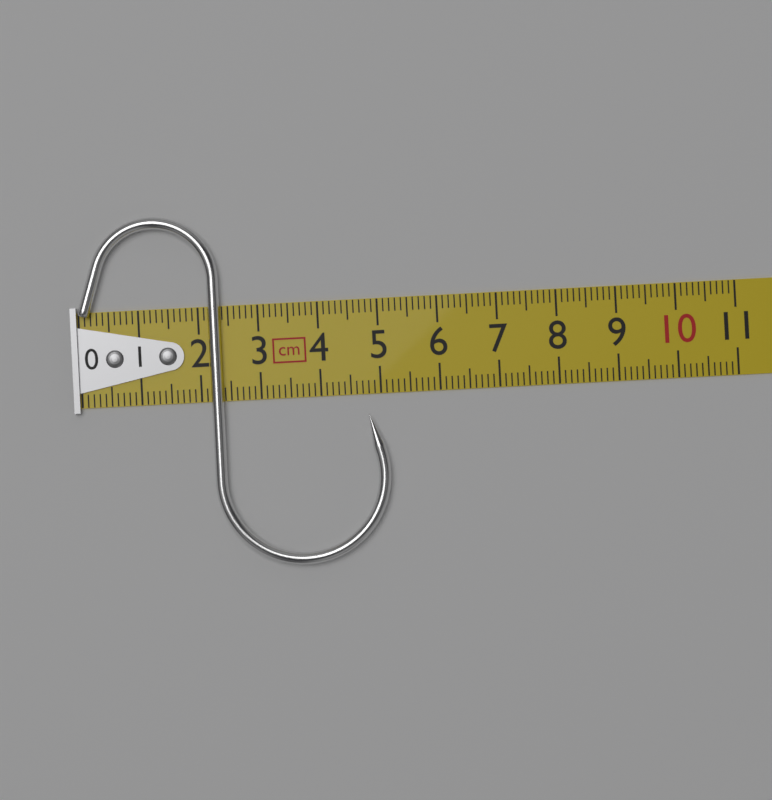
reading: 5.1 cm
